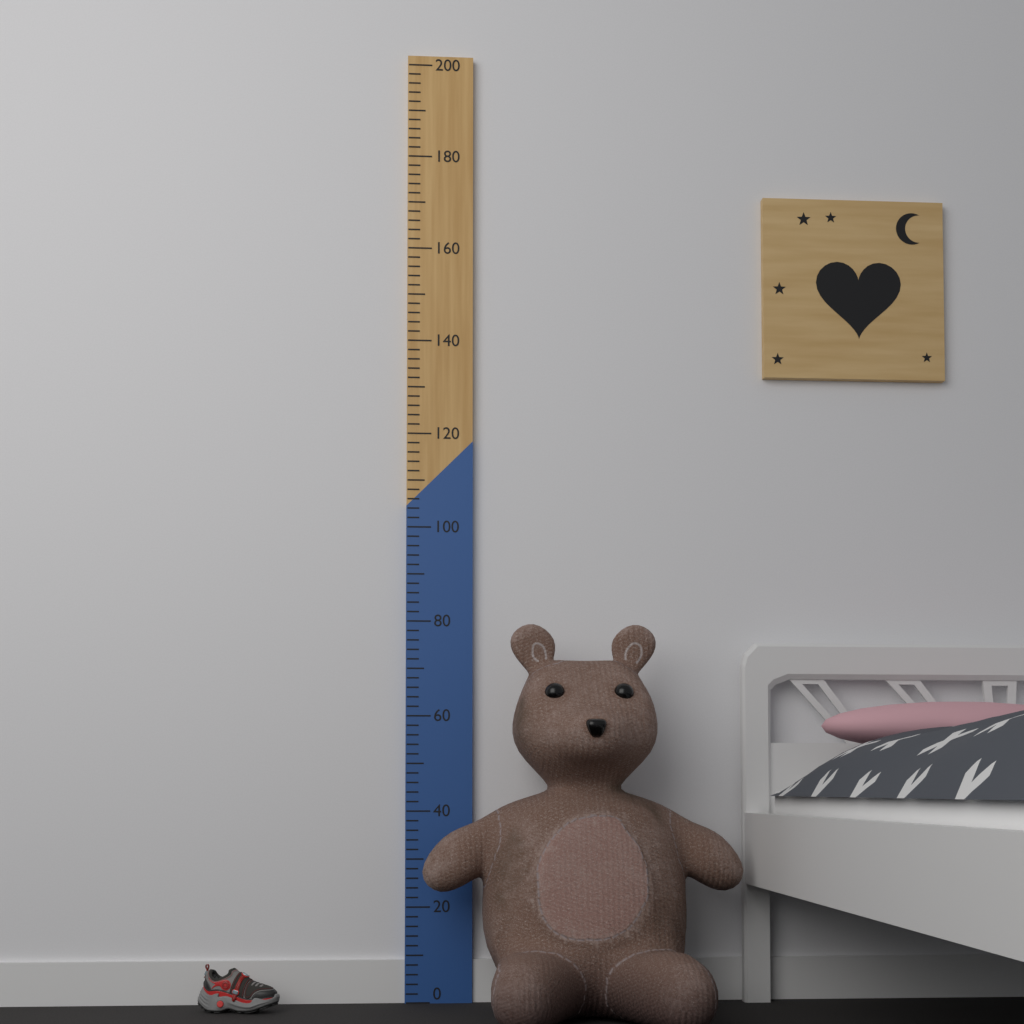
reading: 78 (no unit)
